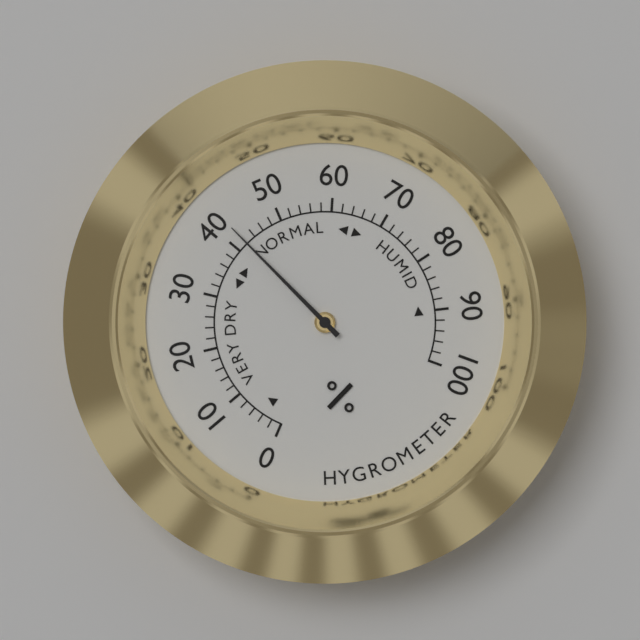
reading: 42 %
